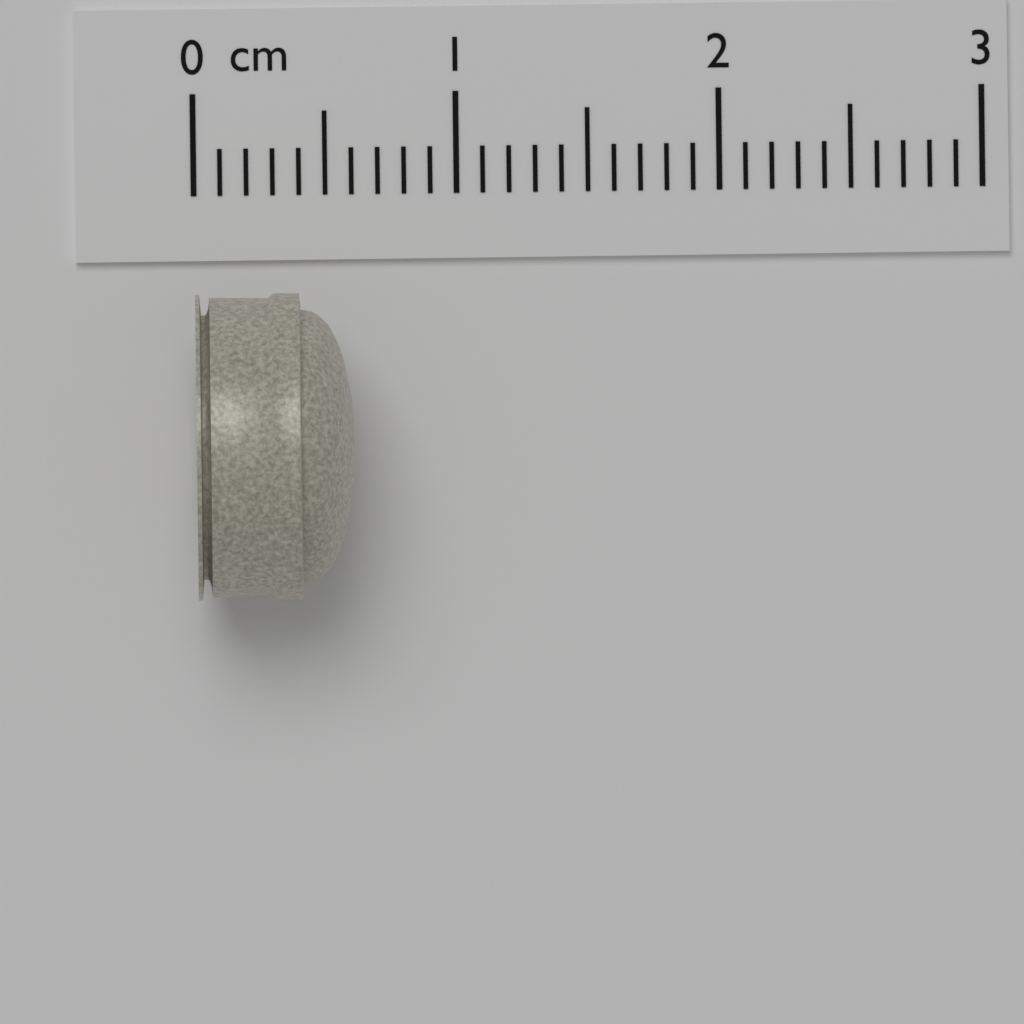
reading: 0.6 cm
